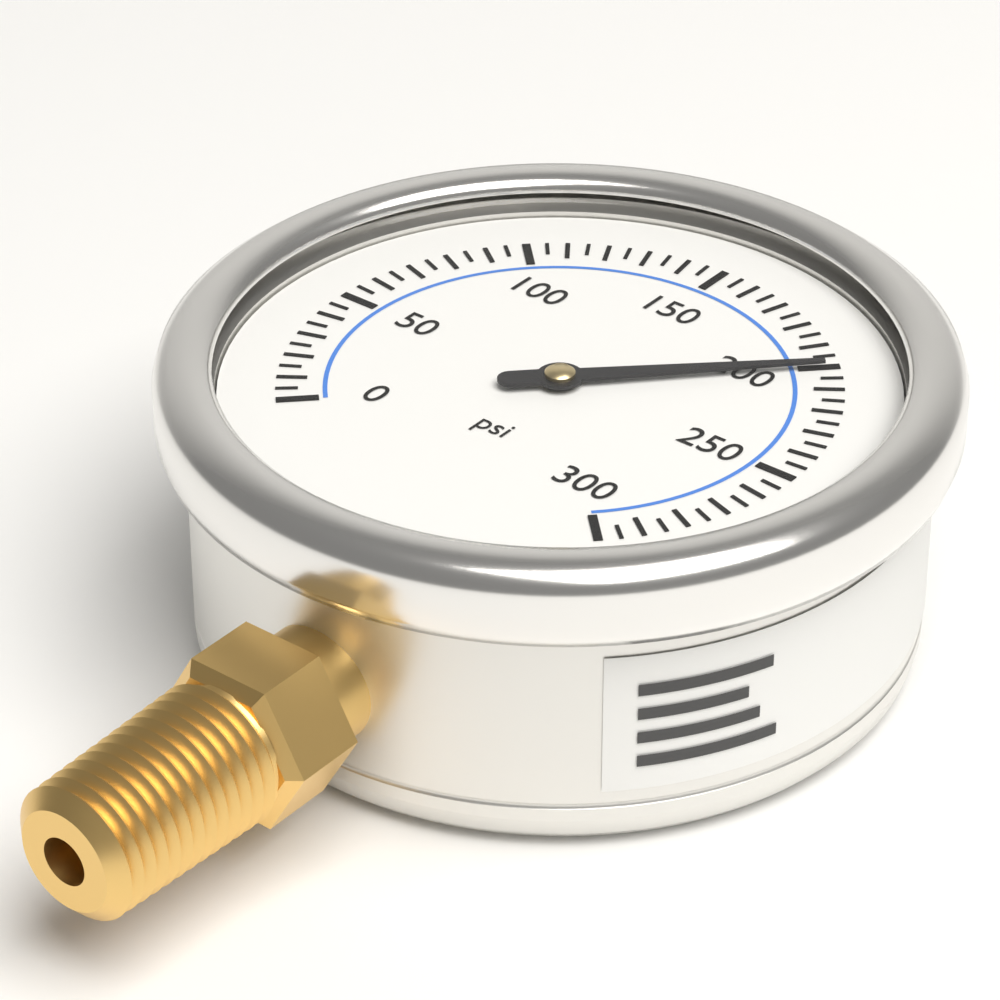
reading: 200 psi
